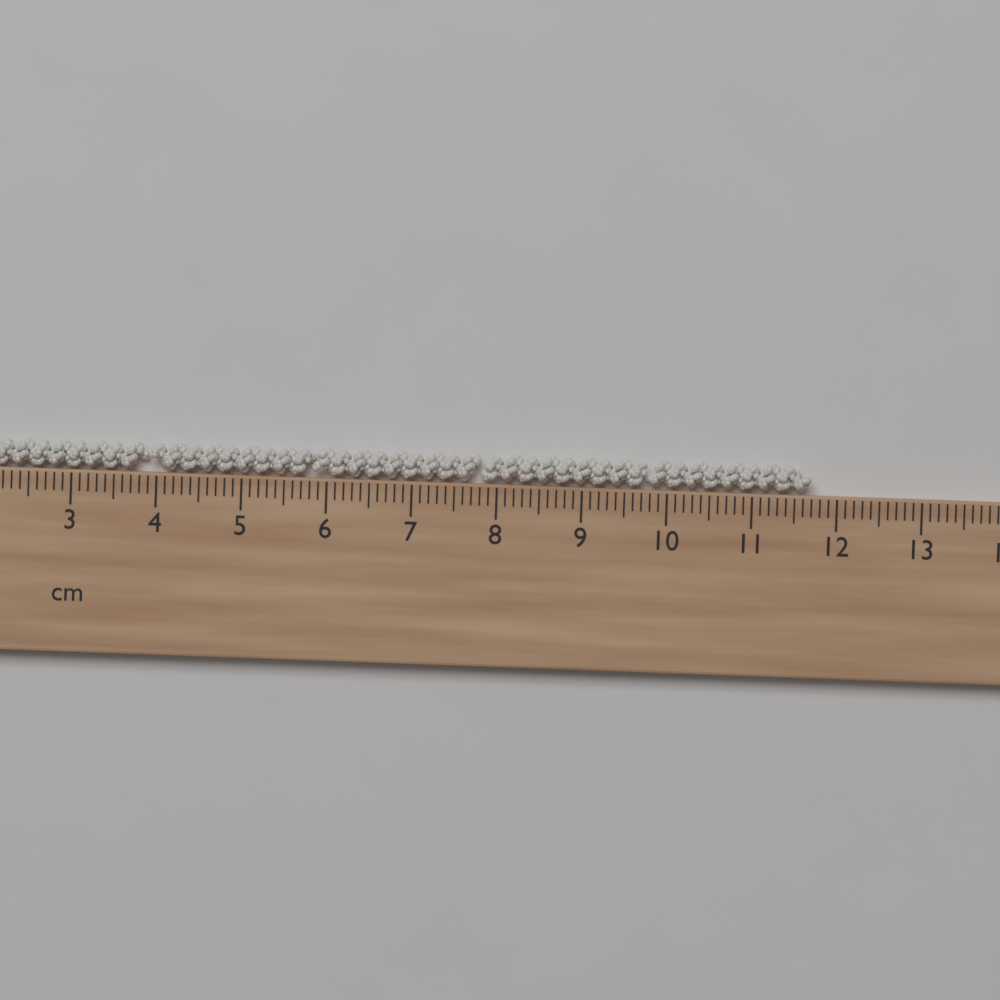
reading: 11.7 cm
